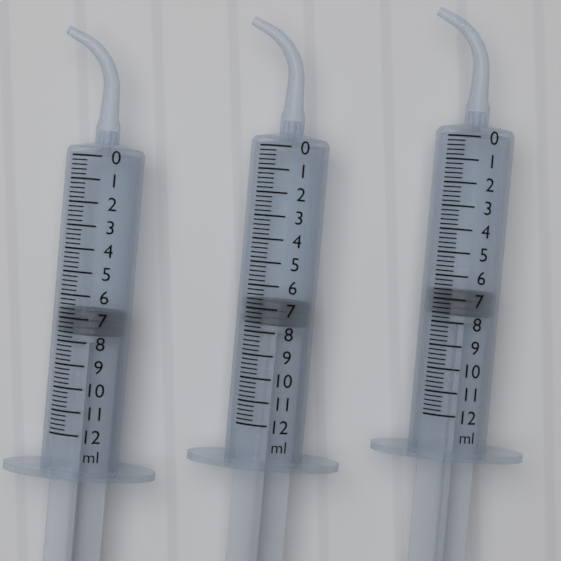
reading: 6.6 ml
